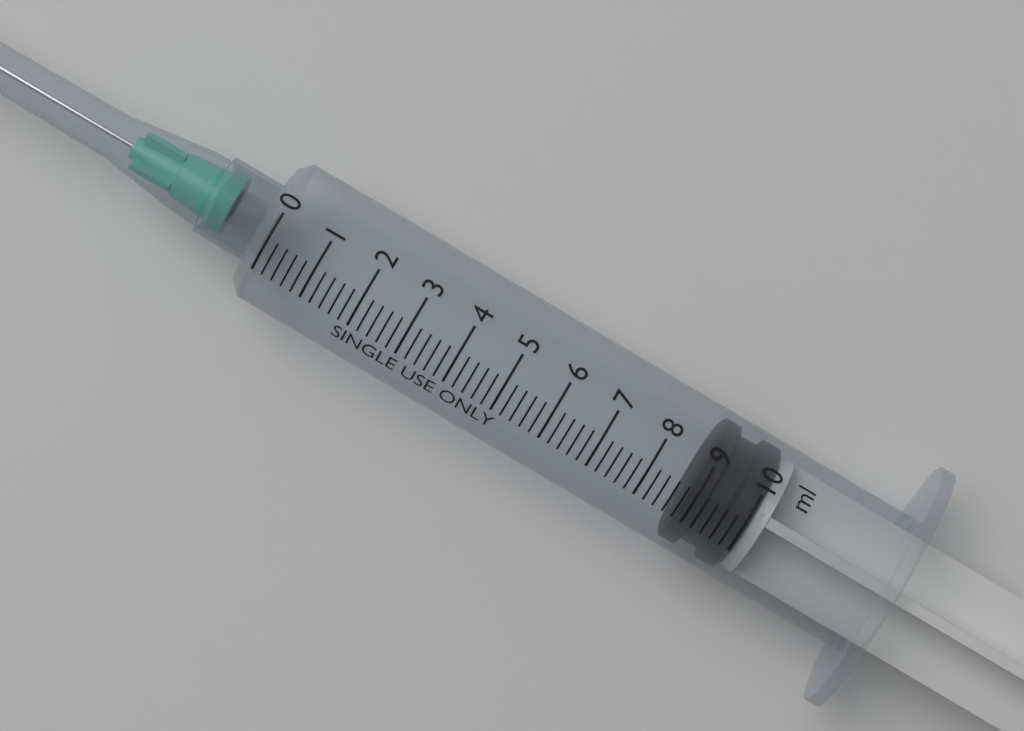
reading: 8.8 ml
